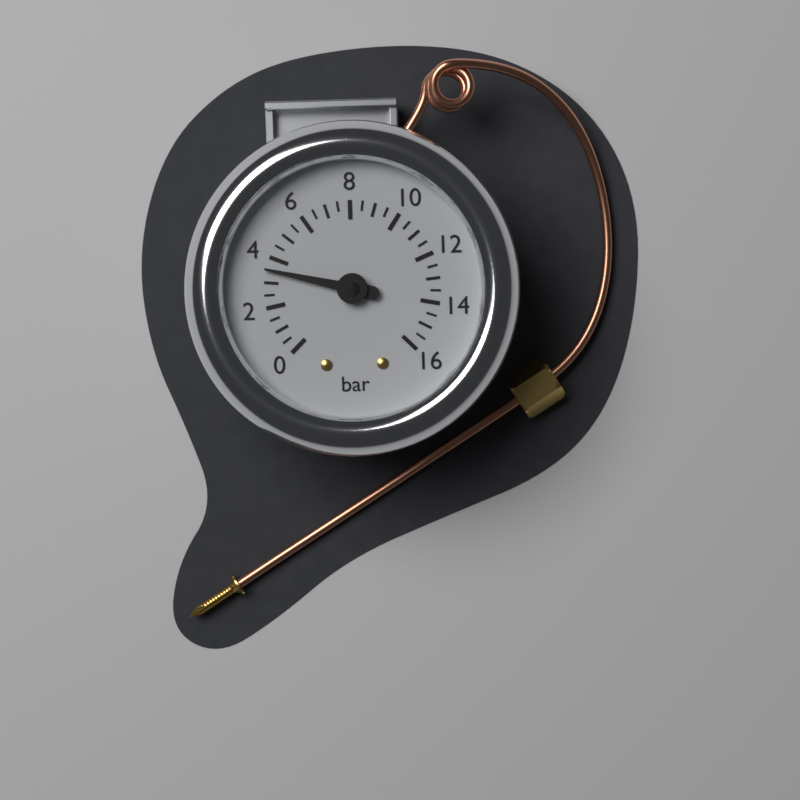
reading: 3.5 bar
